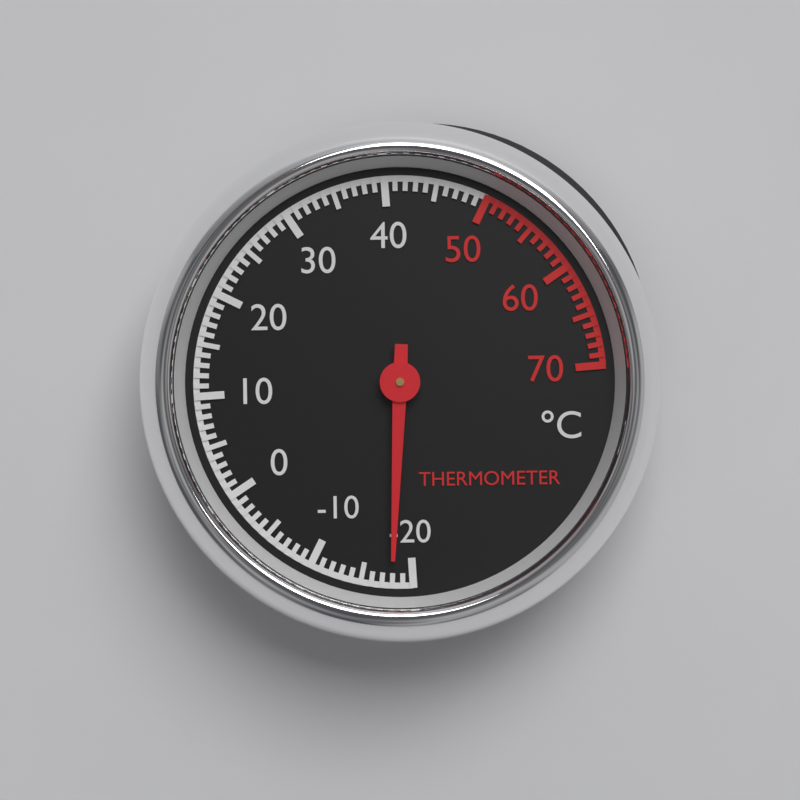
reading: -18 °C
